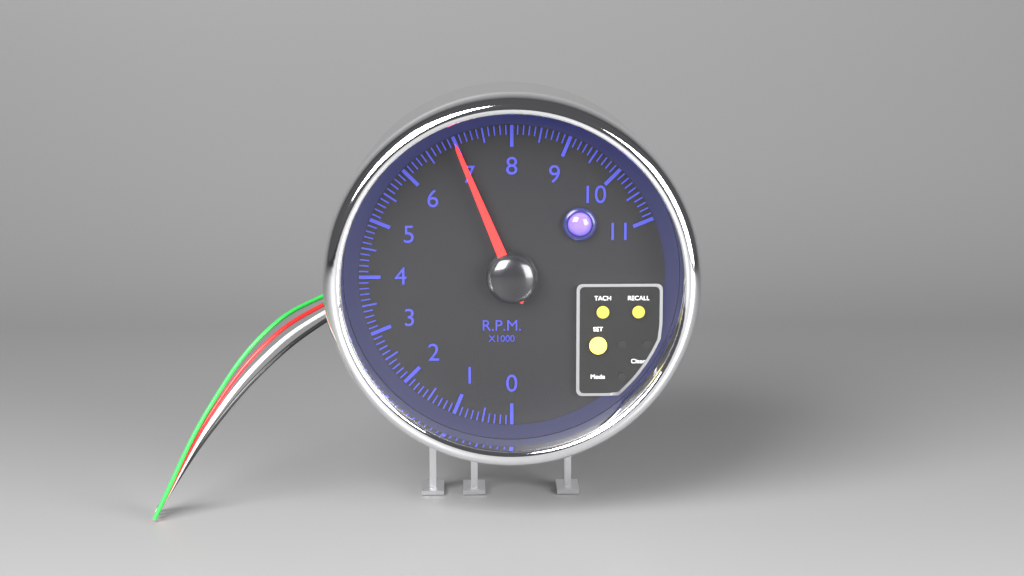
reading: 7.0 rpm x1000
